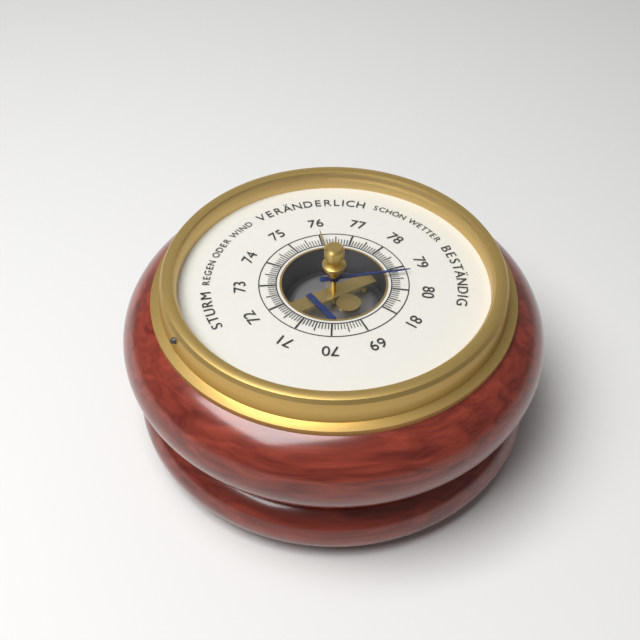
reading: 79.3 (no unit)
